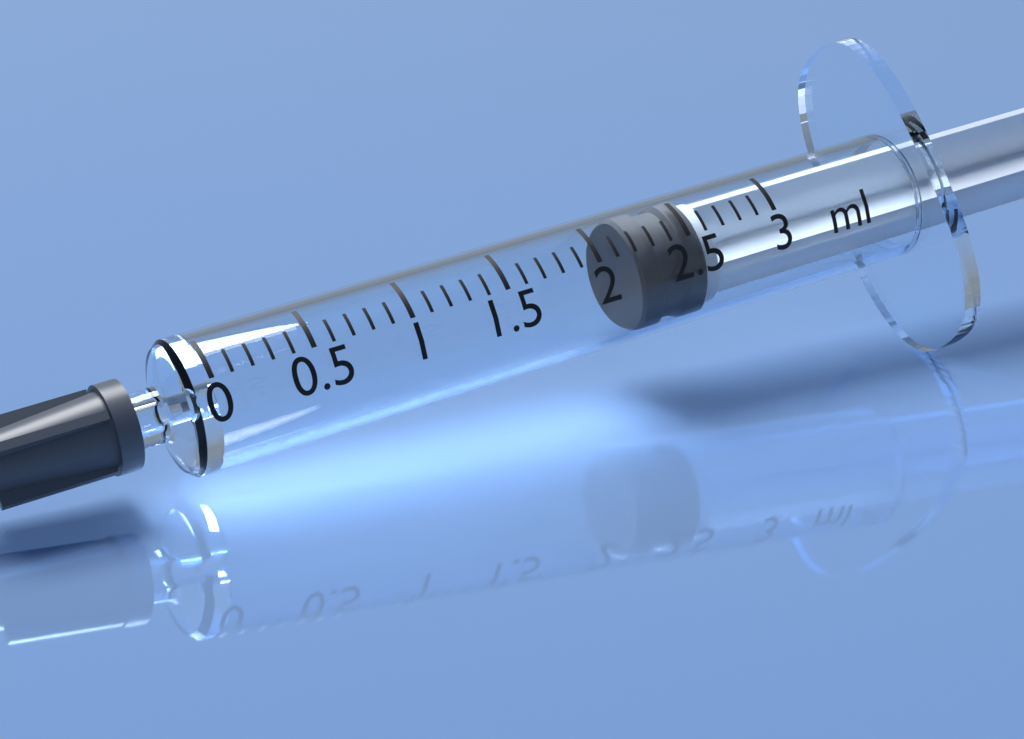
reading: 2.2 ml
